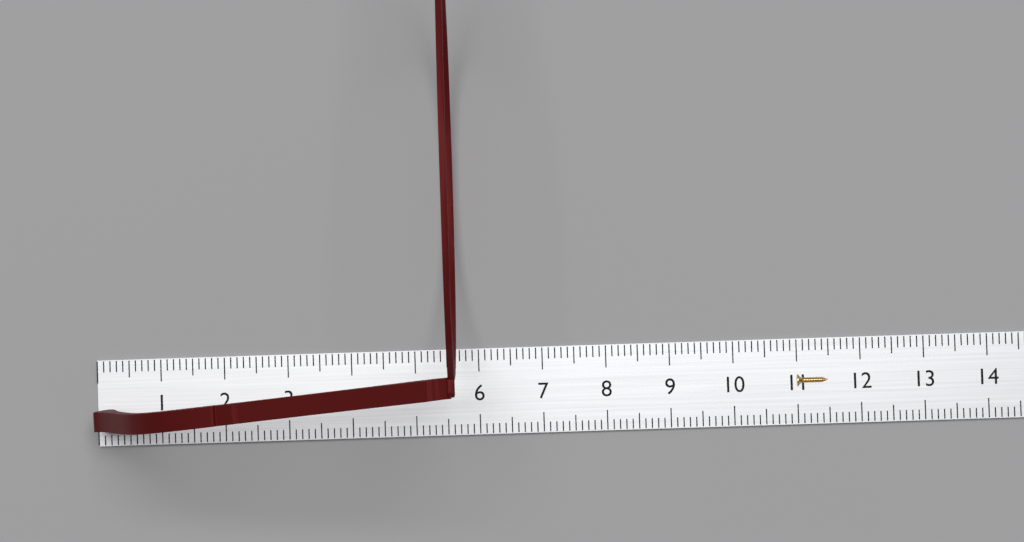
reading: 5.7 cm
